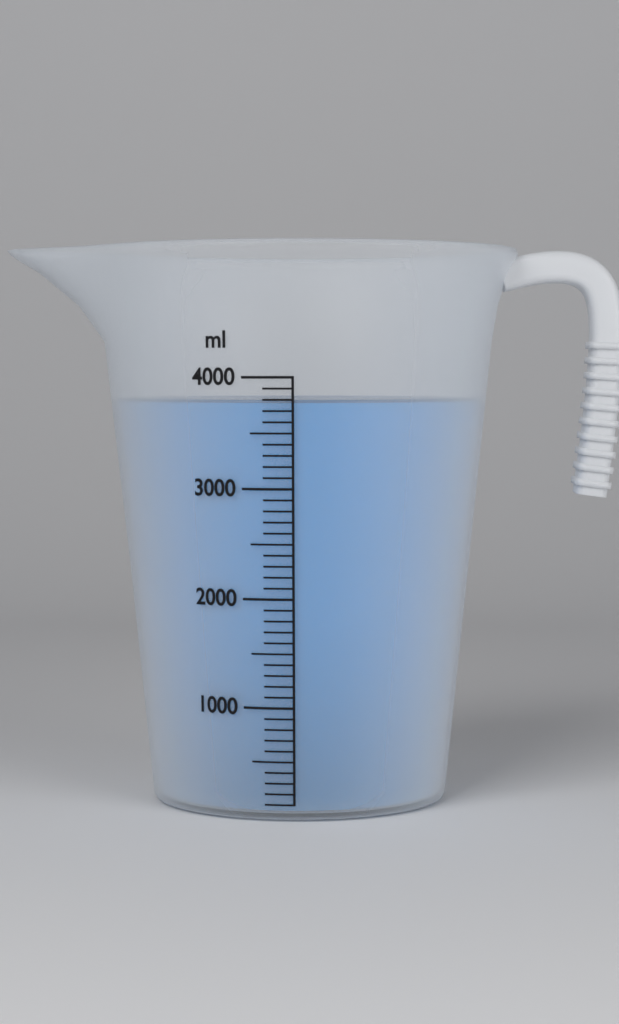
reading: 3800 ml
